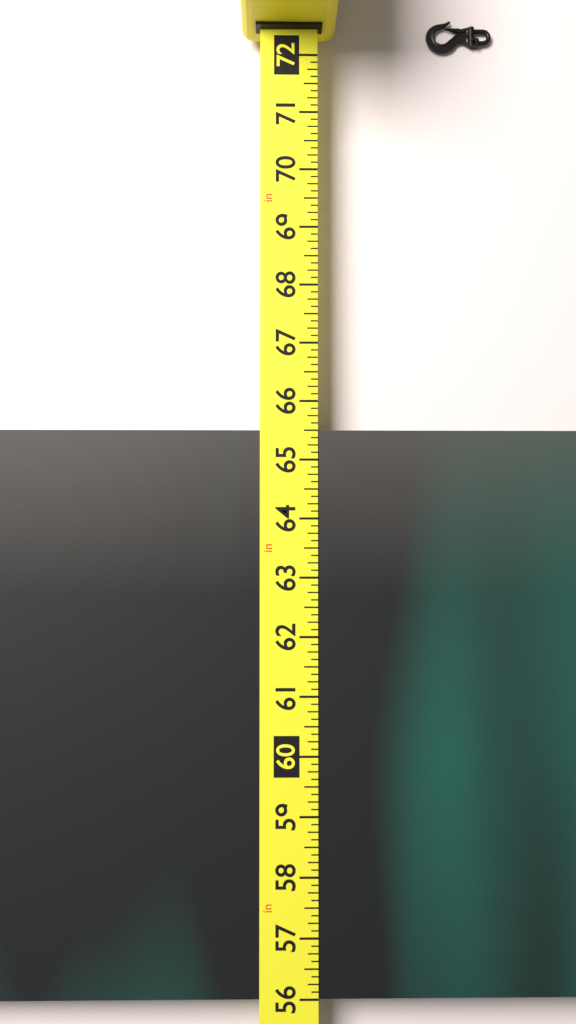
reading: 65.500 in
